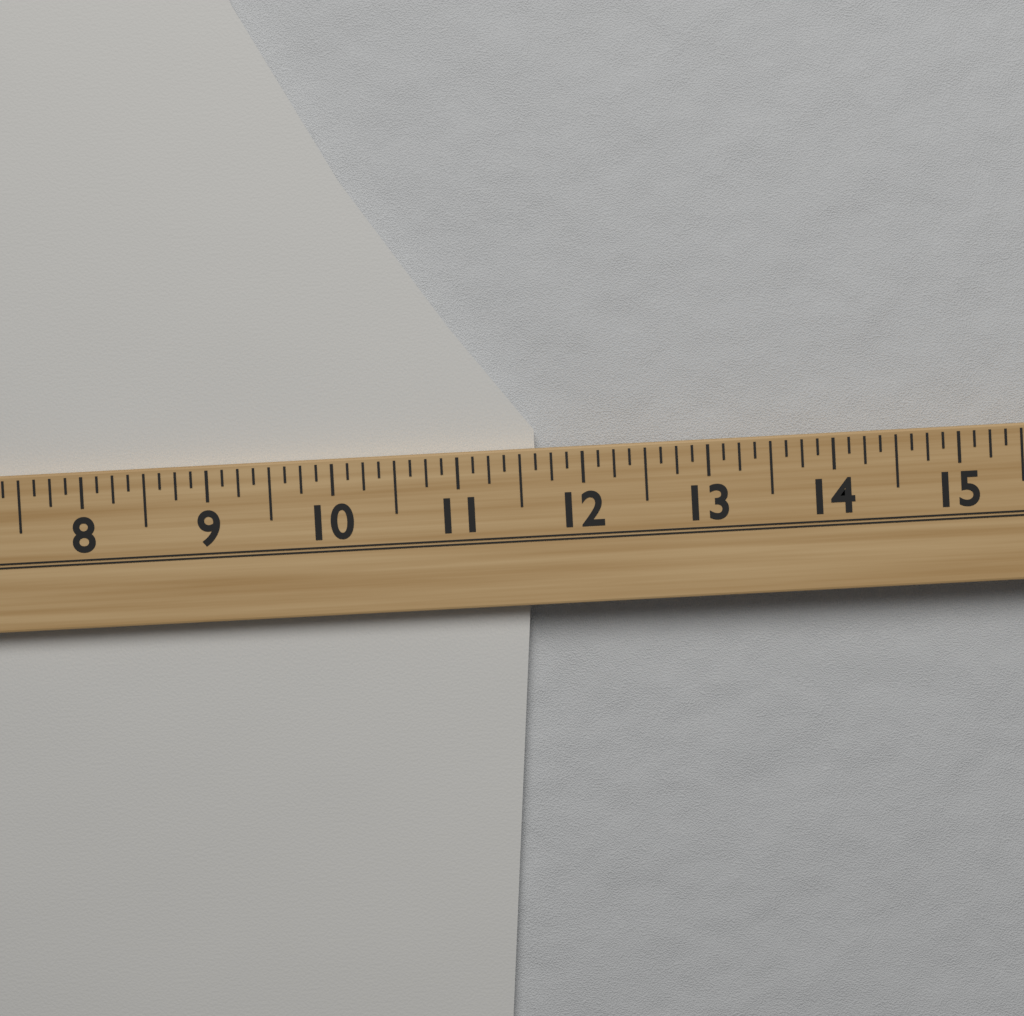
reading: 11.625 (no unit)
